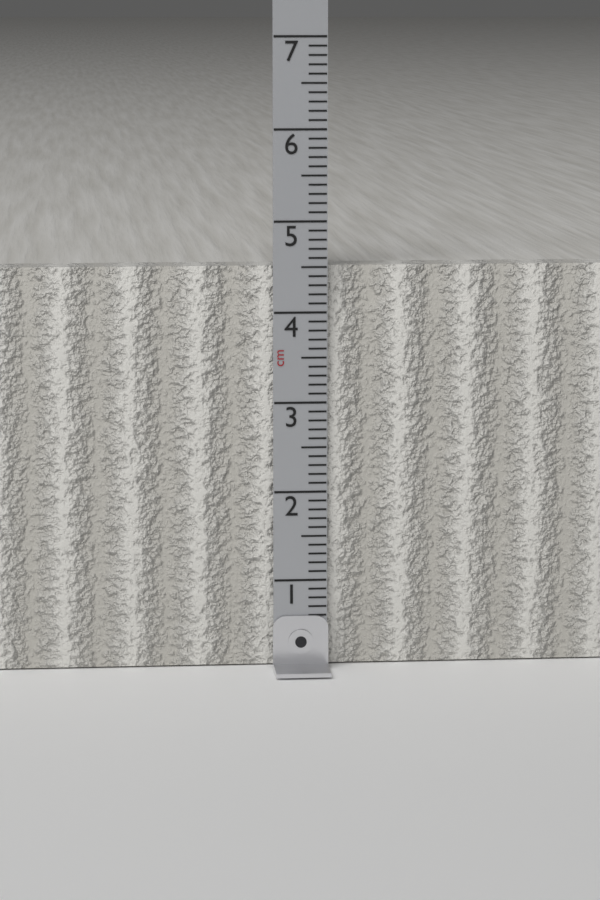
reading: 4.5 cm
